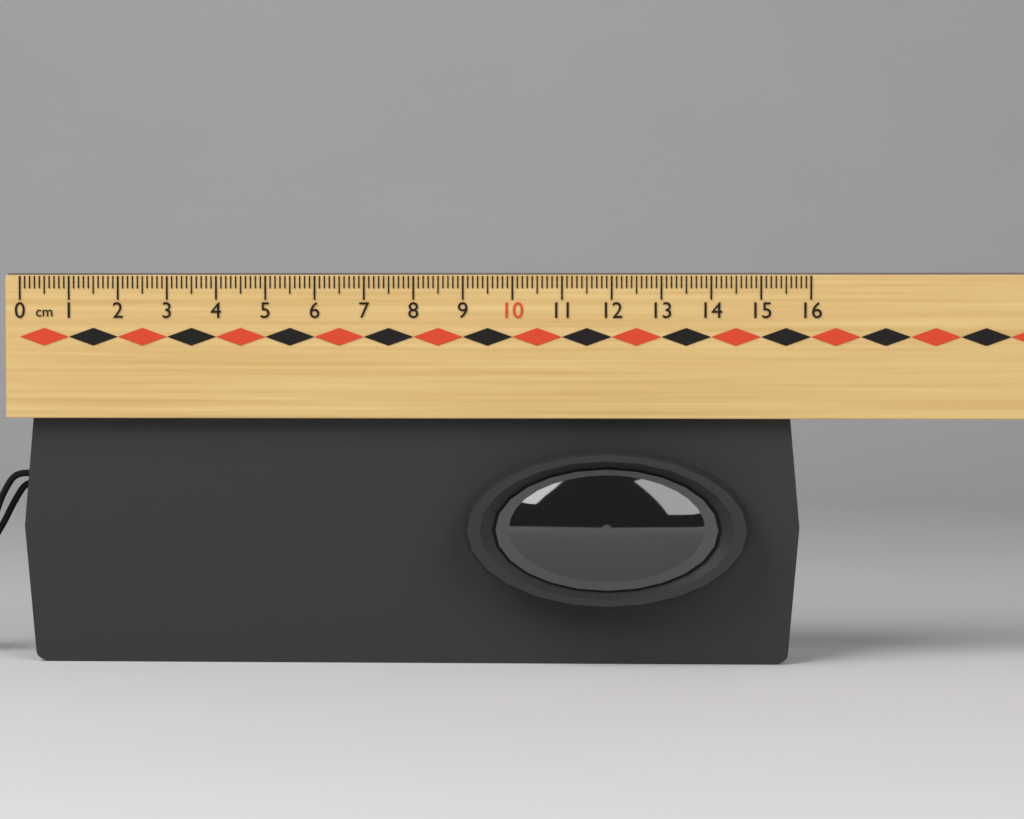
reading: 15.8 cm
